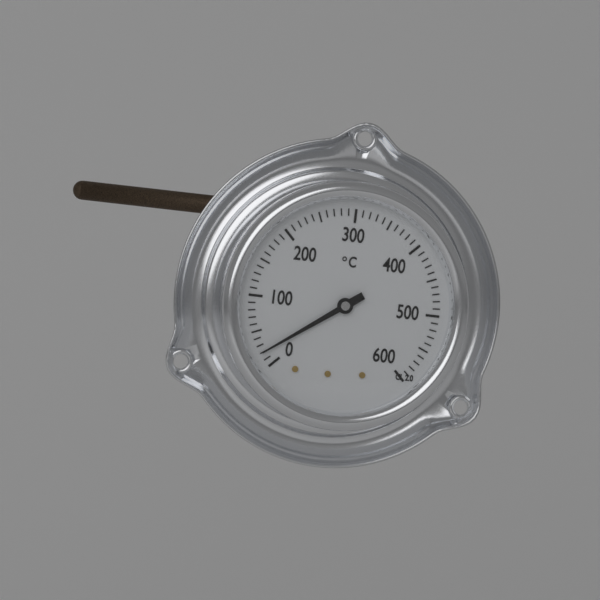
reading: 20 °C
